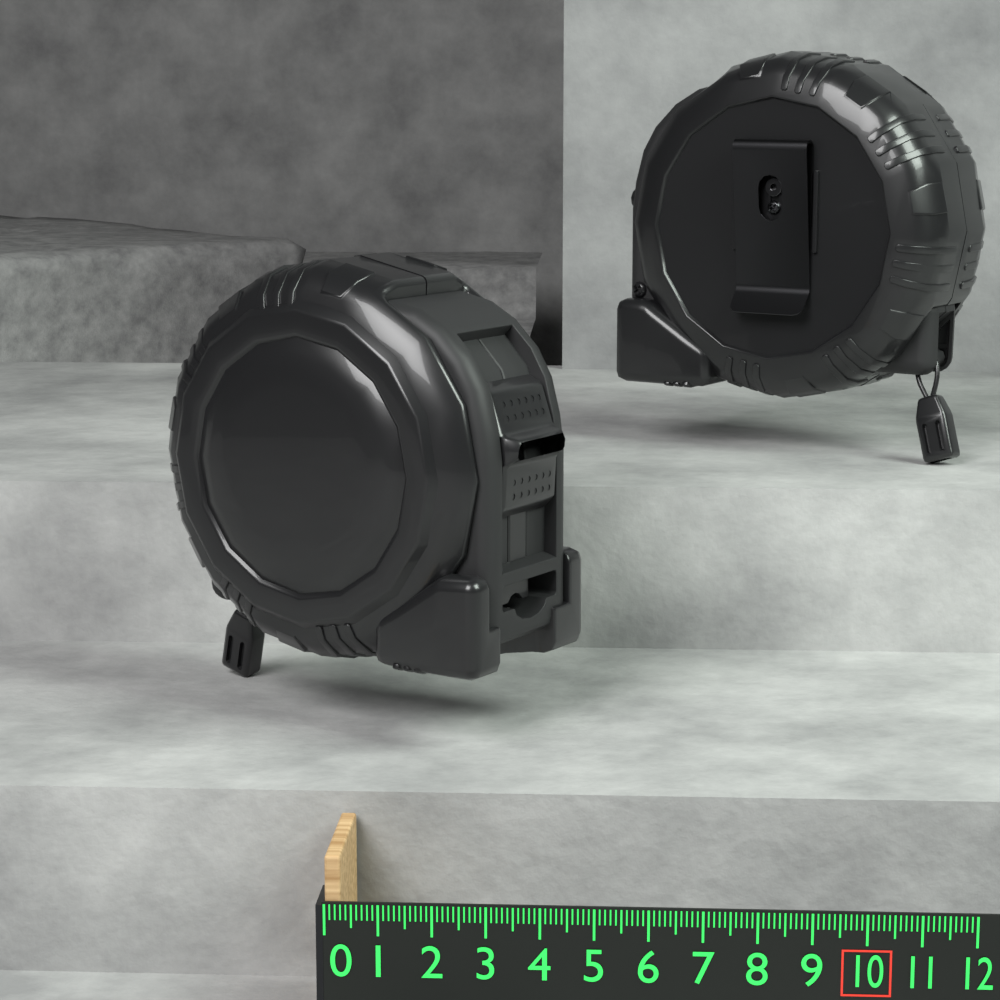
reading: 0.3 (no unit)
